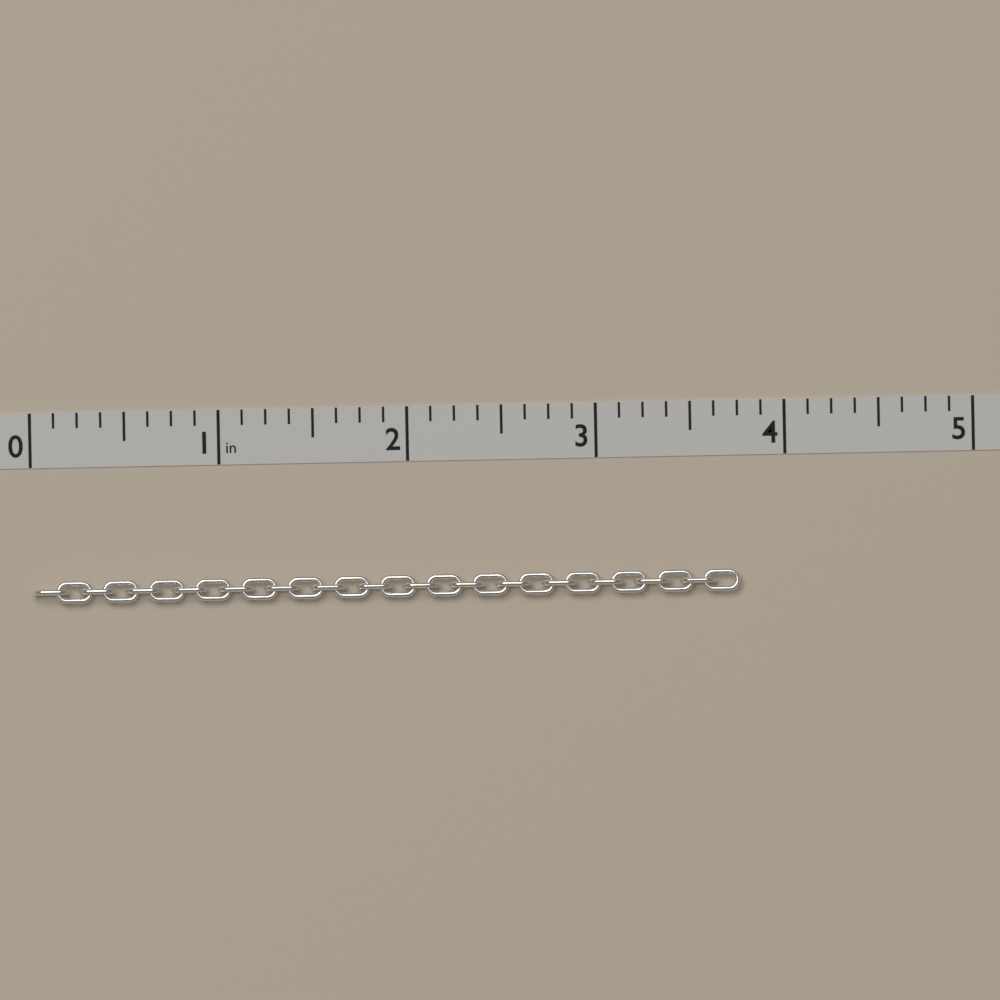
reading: 3.750 in
